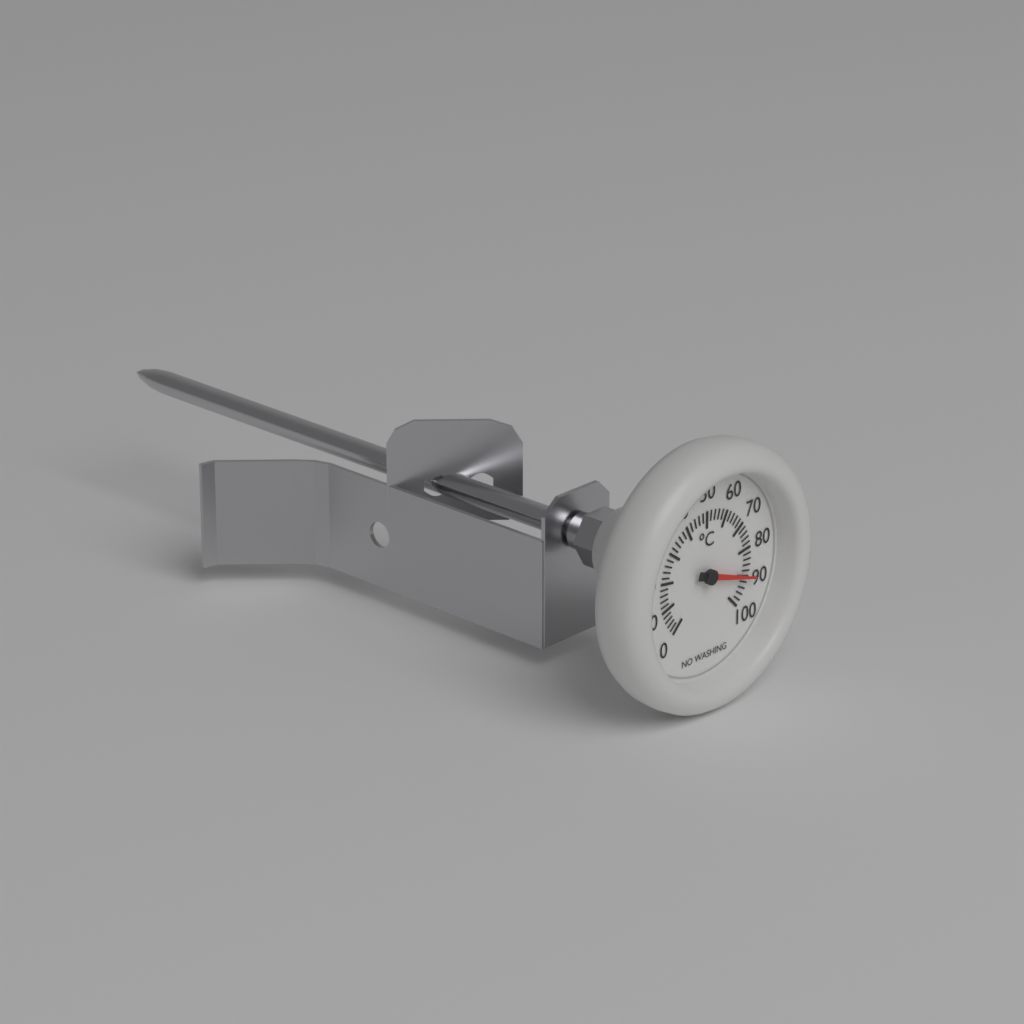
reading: 90 °C
